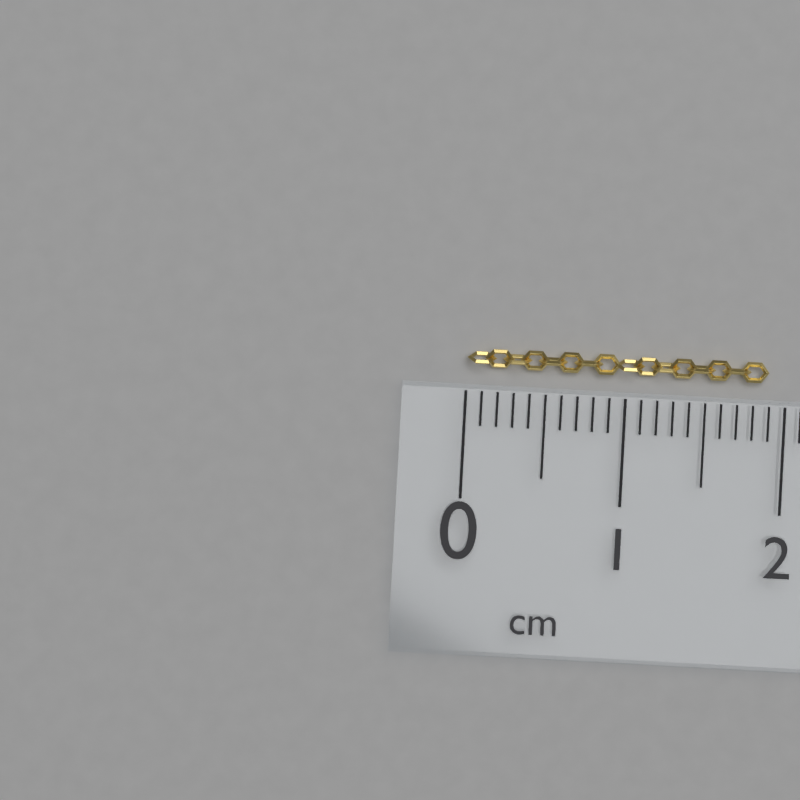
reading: 1.9 cm
